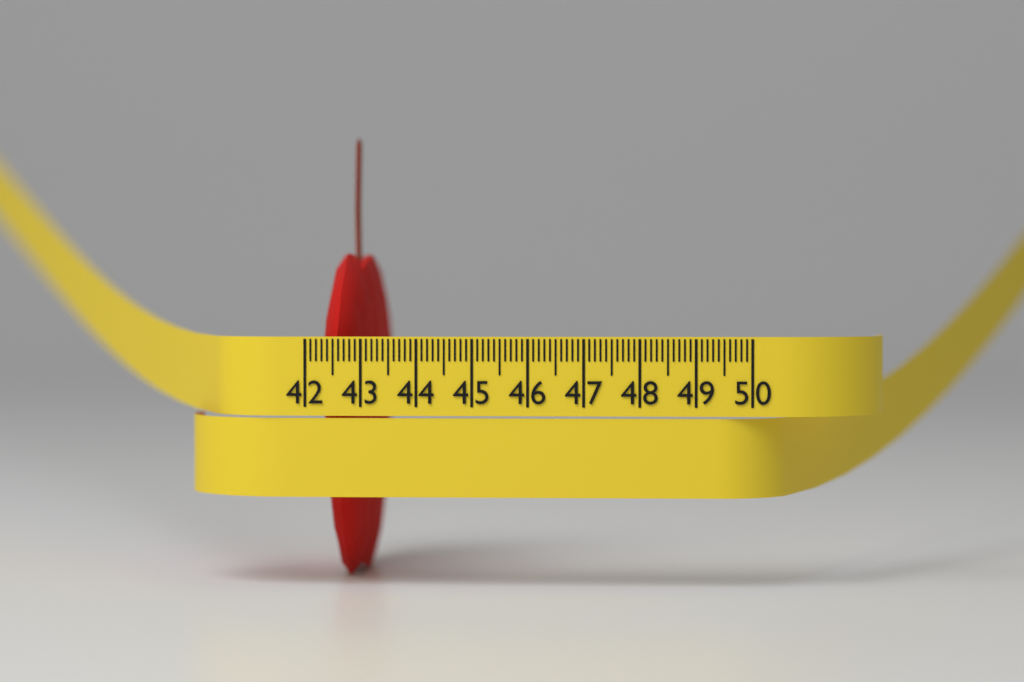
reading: 43.1 cm
